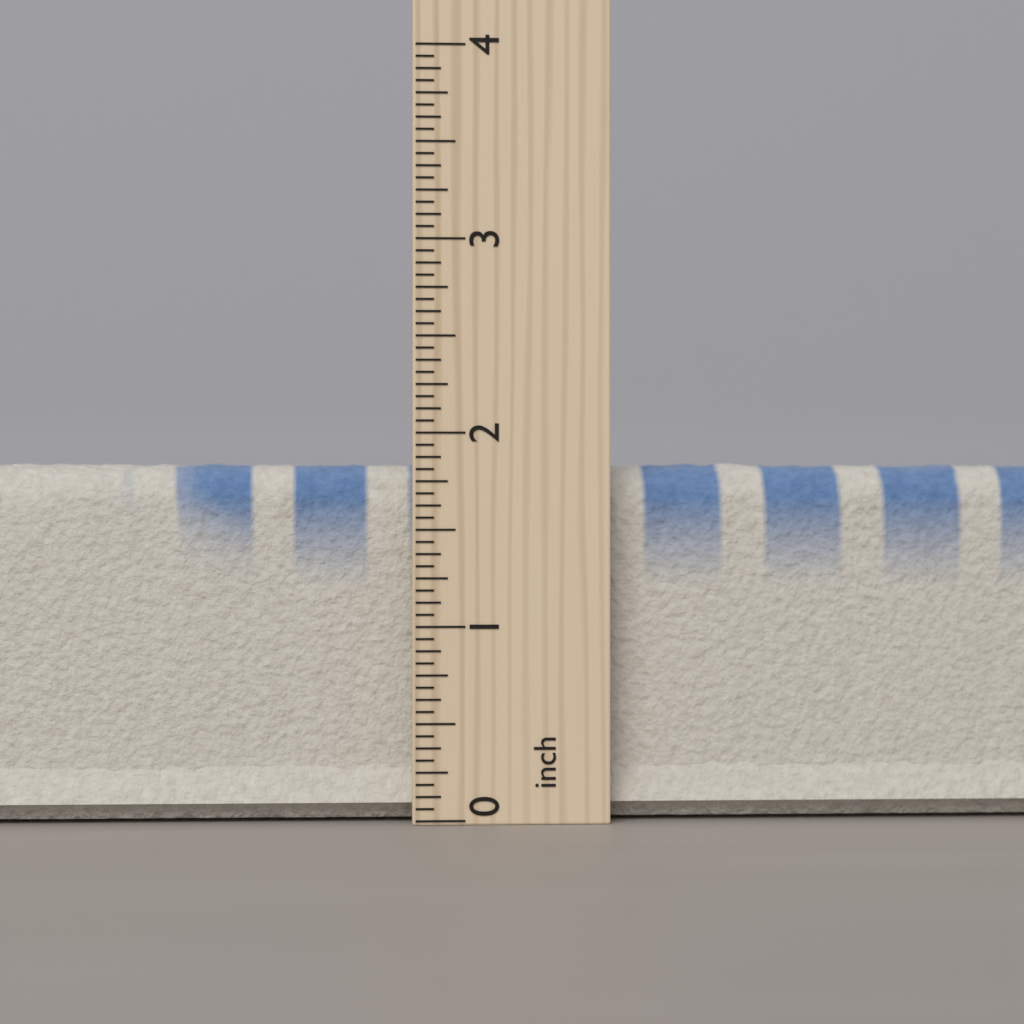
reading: 1.9375 inch
